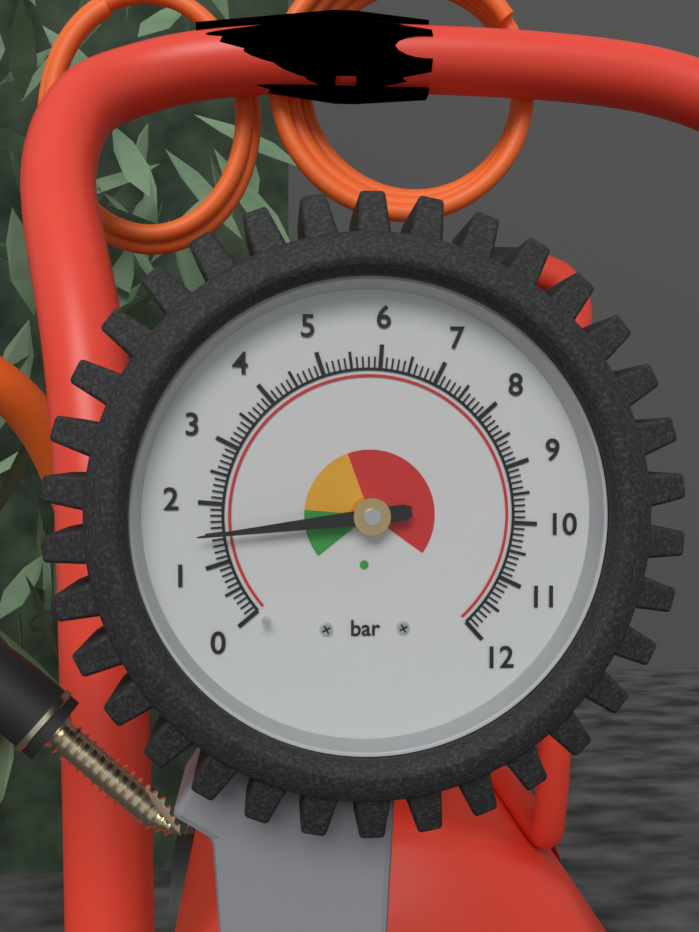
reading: 1.5 bar
